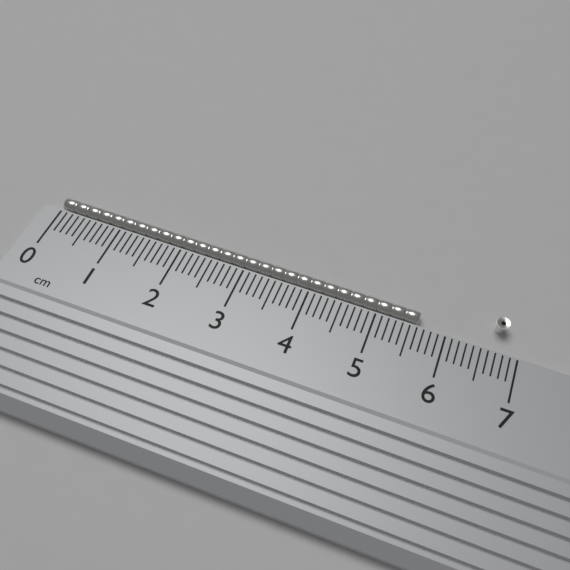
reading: 5.6 cm
